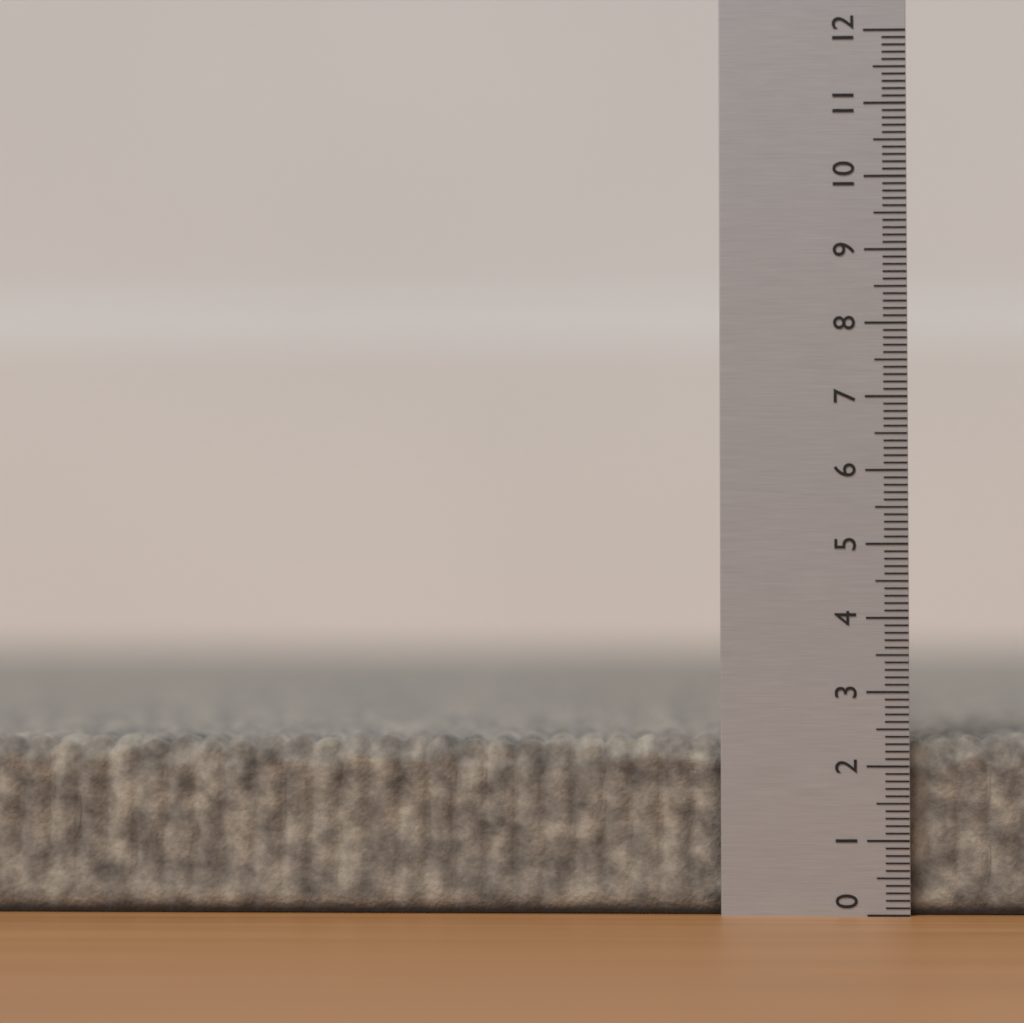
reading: 2.4 (no unit)
